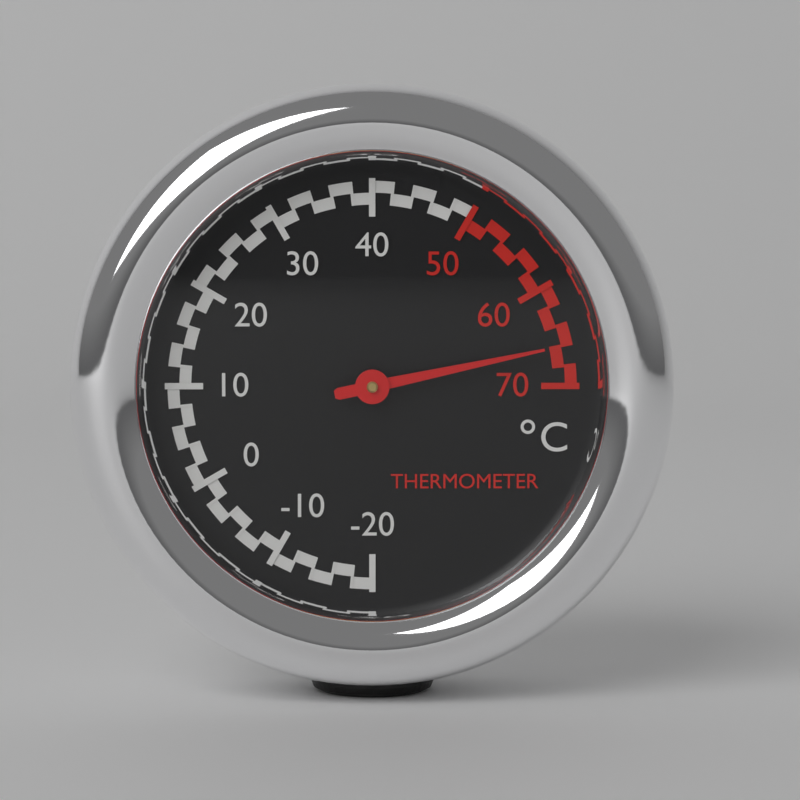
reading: 66 °C
